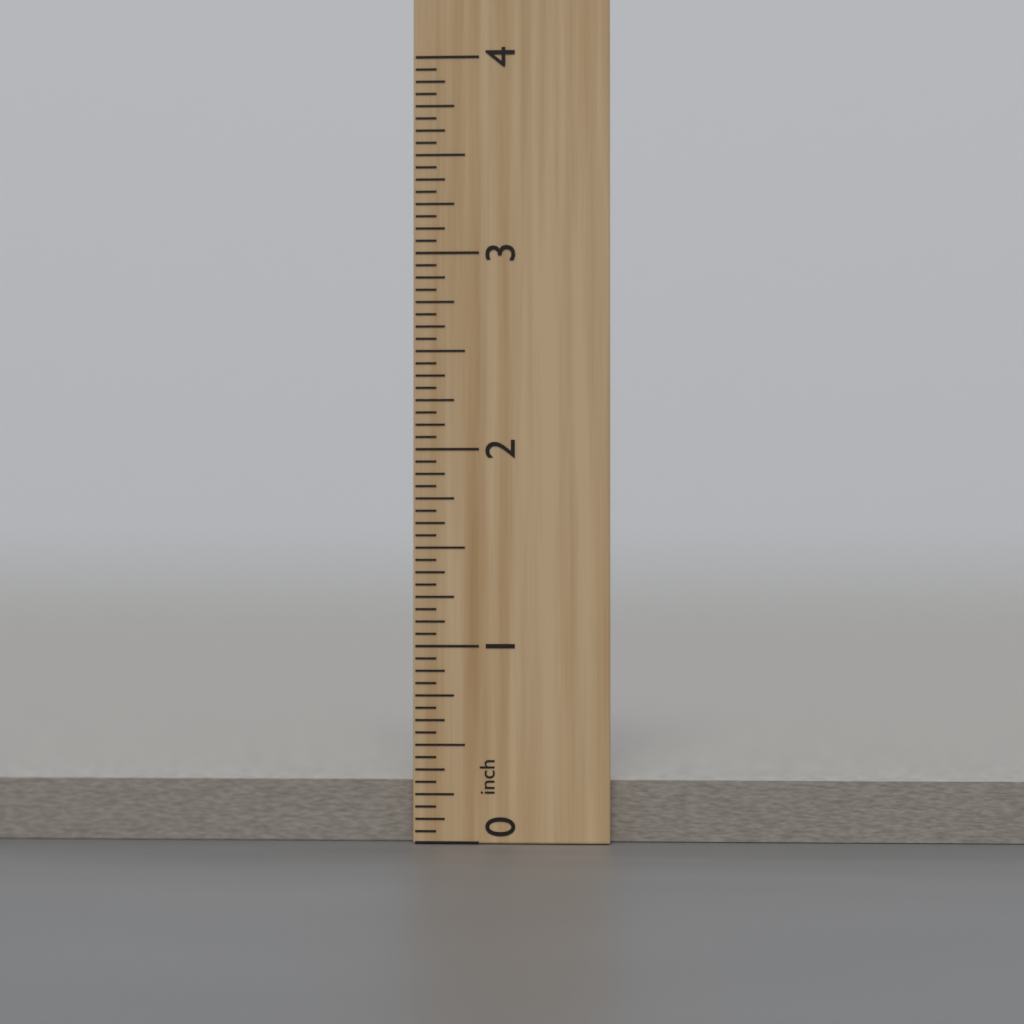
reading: 0.3125 inch
